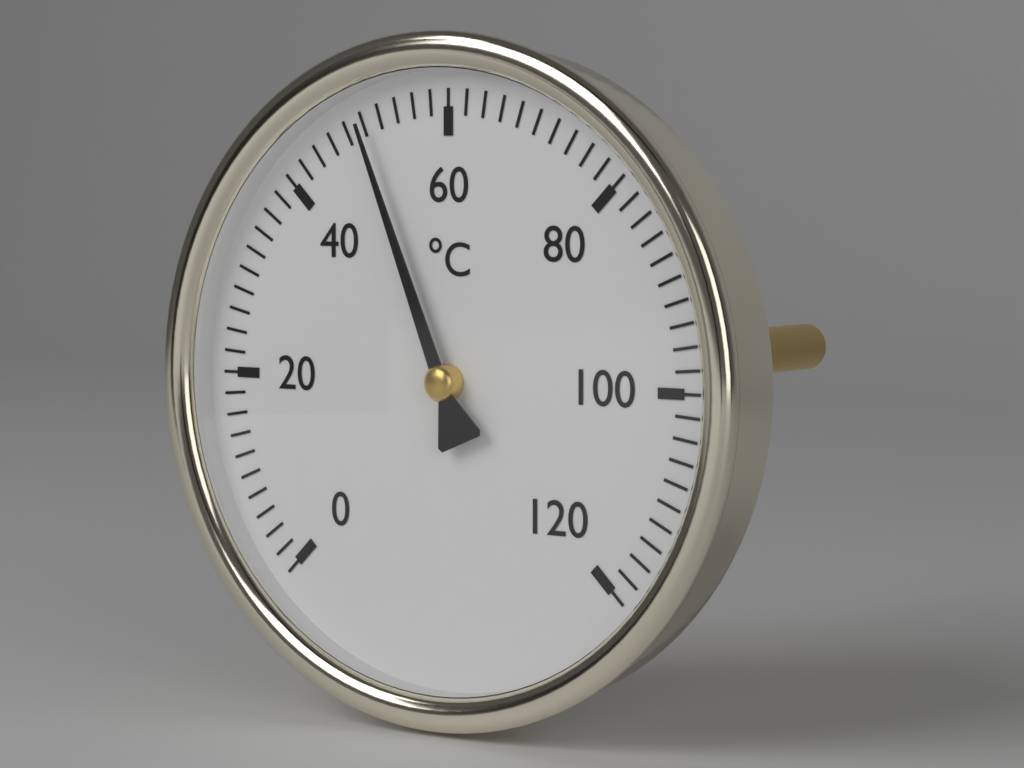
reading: 50 °C
